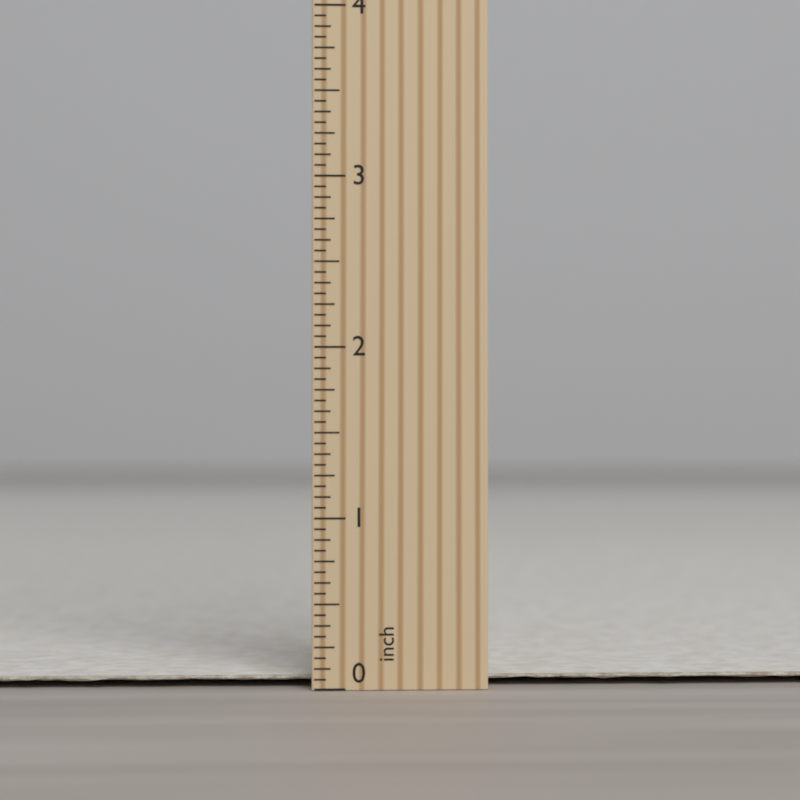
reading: 0.0625 inch
